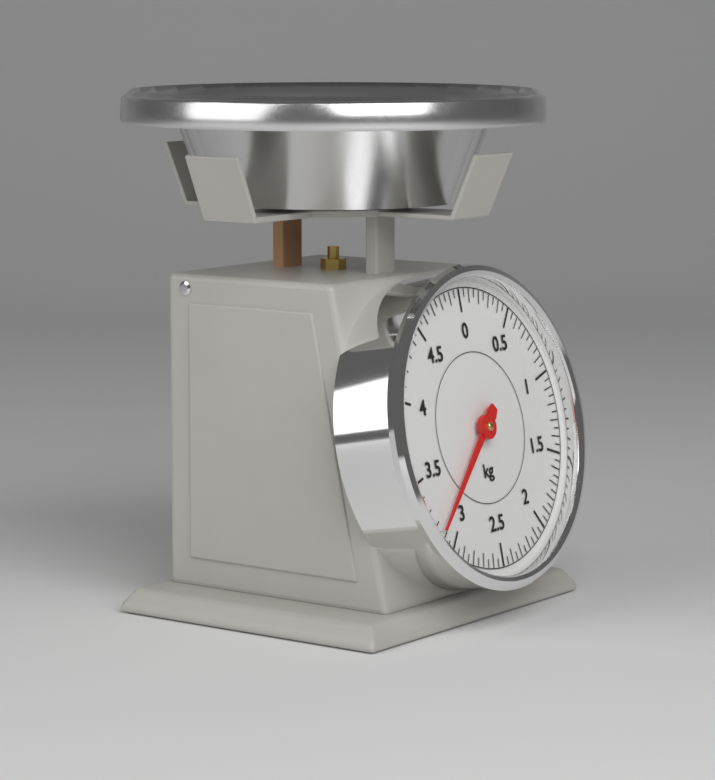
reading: 3.15 kg
